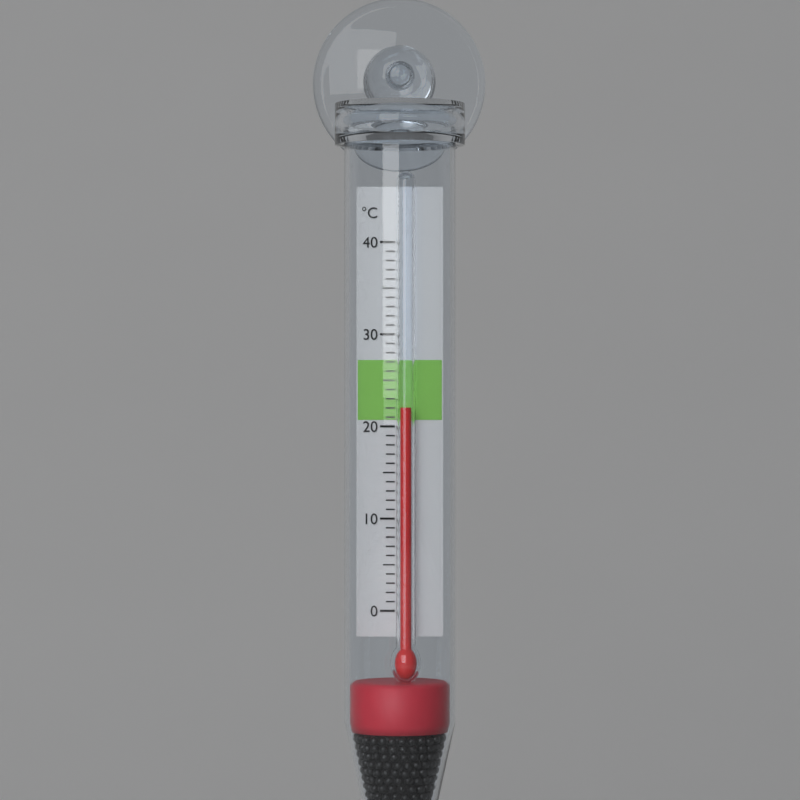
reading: 22 °C
